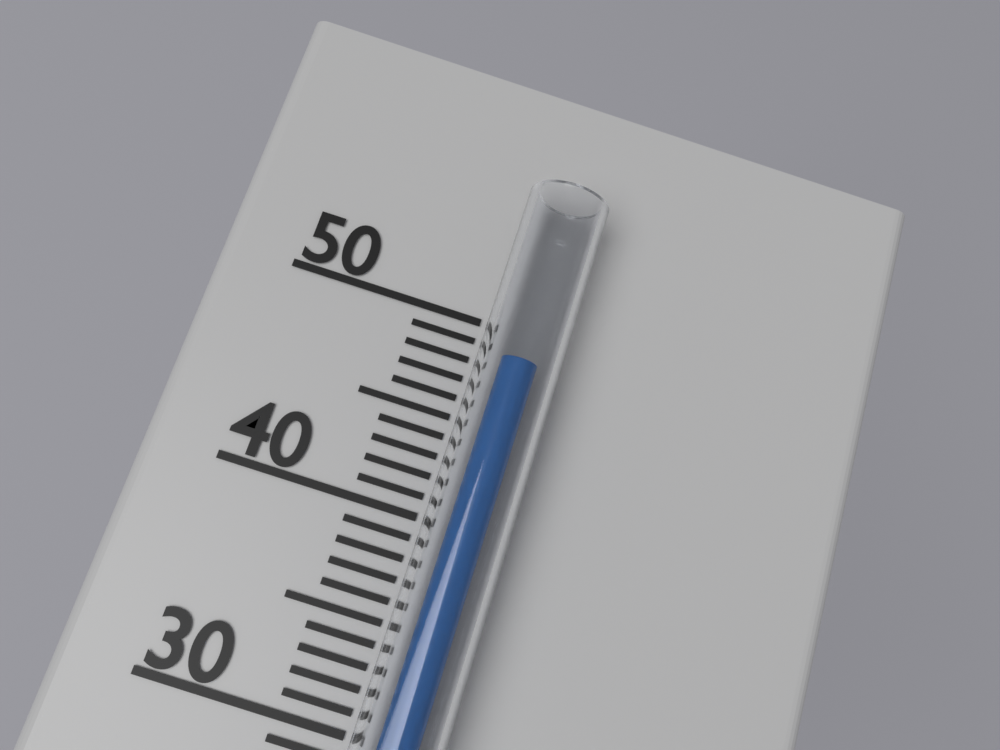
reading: 48 °C
